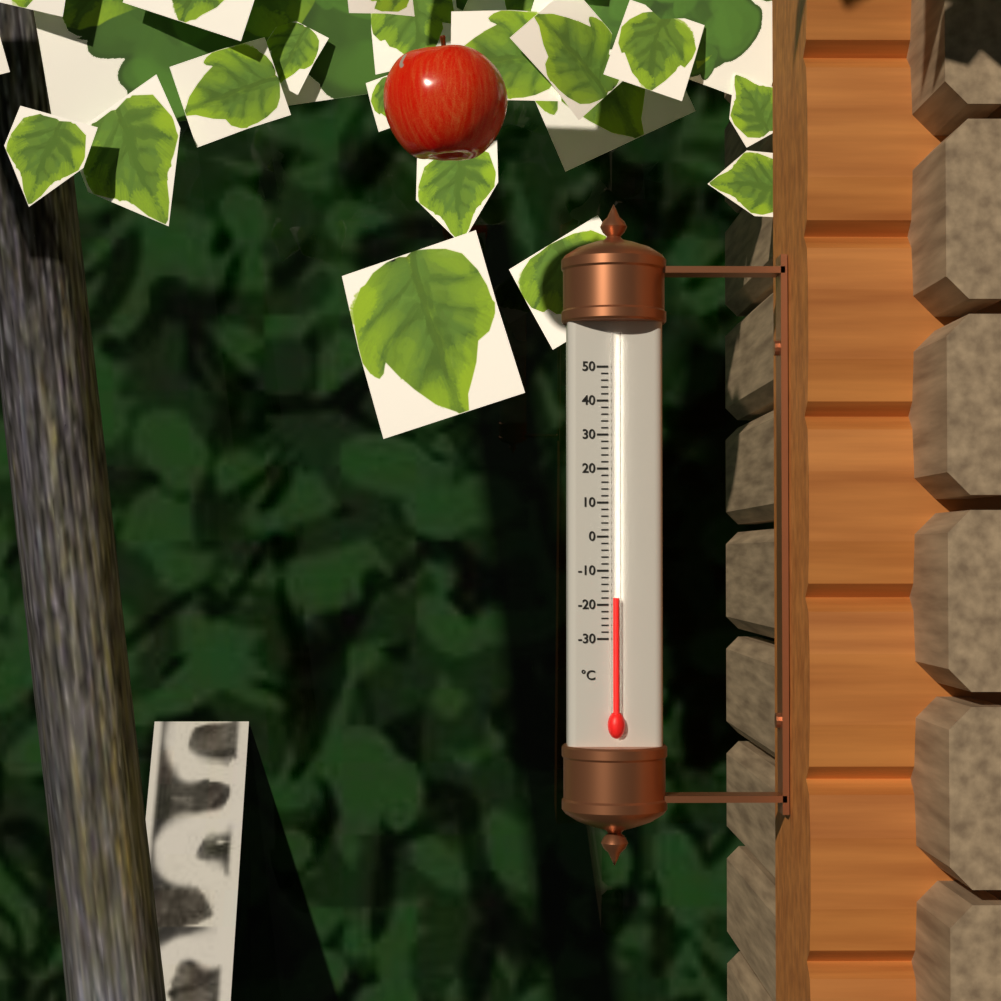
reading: -18 °C
